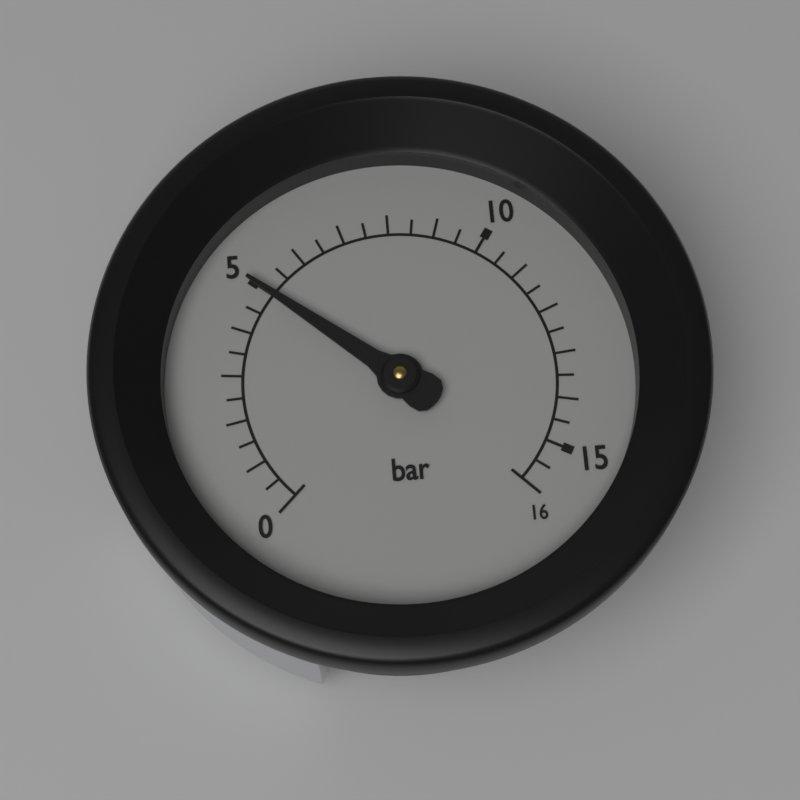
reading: 5.0 bar
